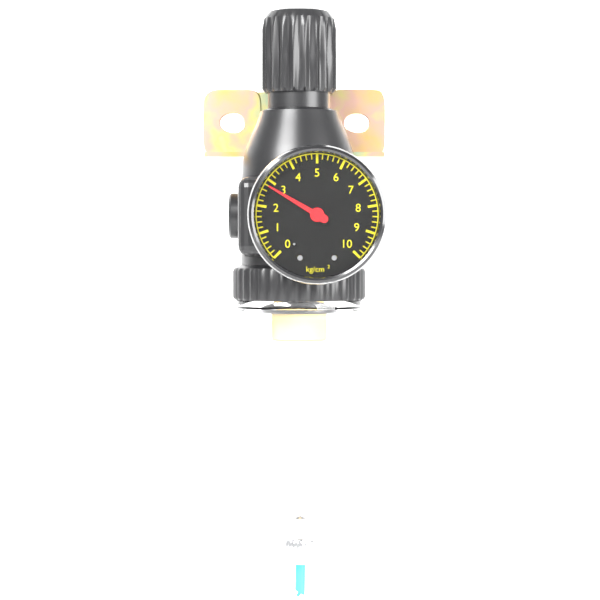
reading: 2.8 kg/cm²
